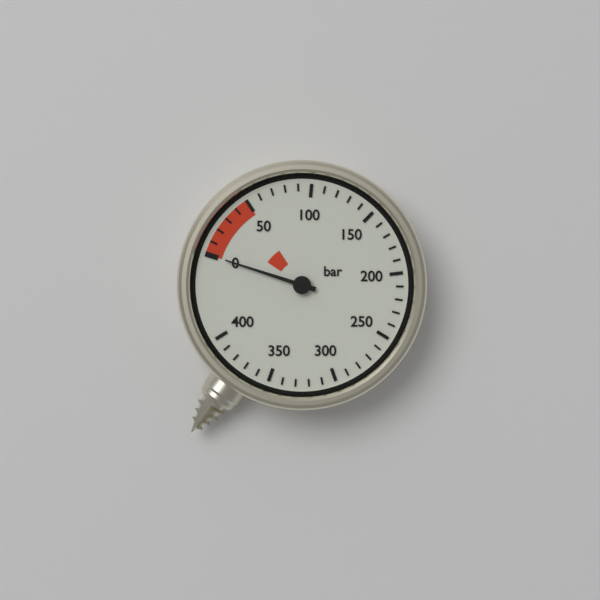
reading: 0 bar
